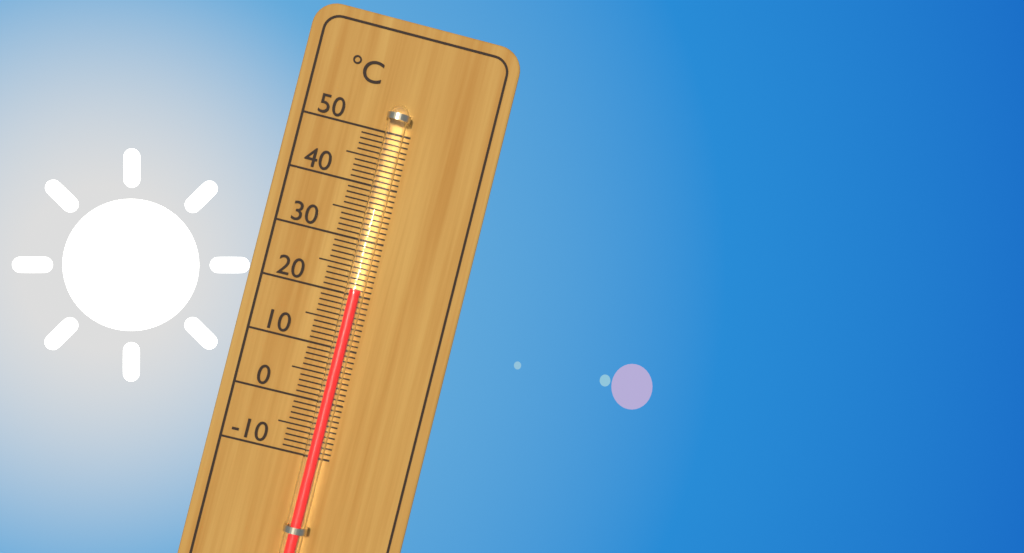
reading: 21 °C
